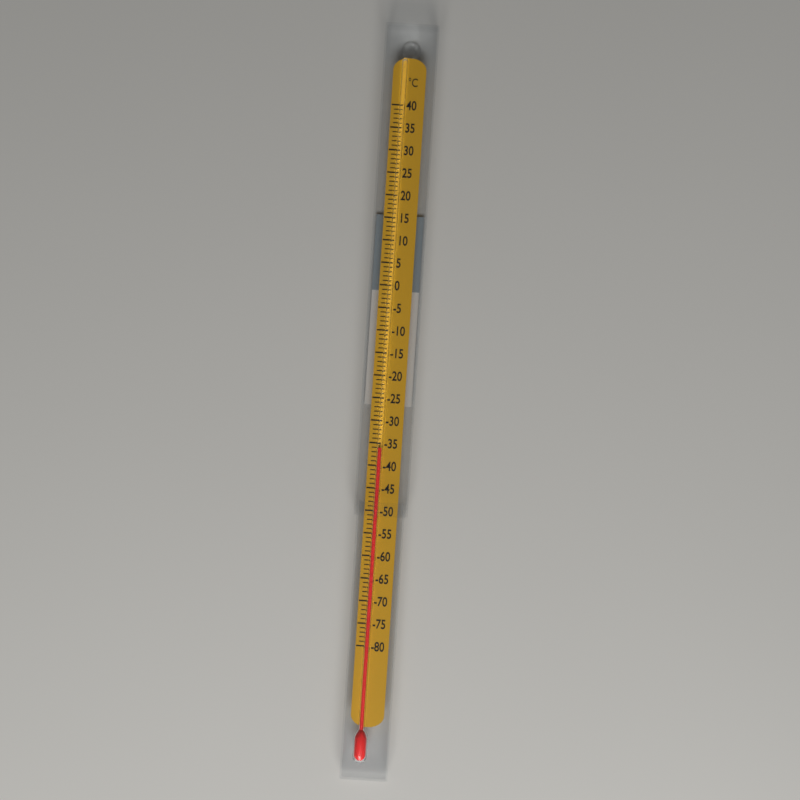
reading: -36 °C
